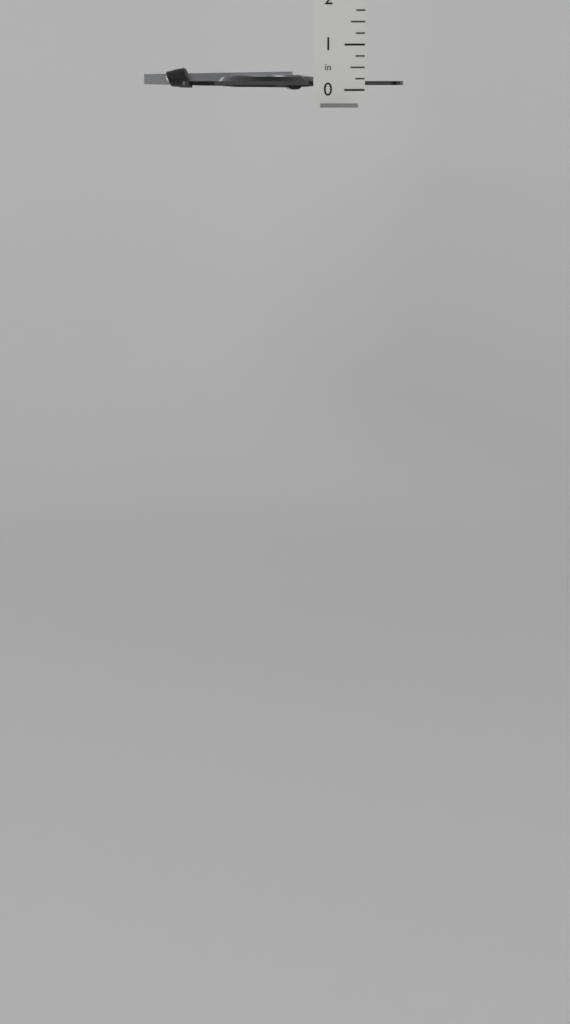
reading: 0.50 in
